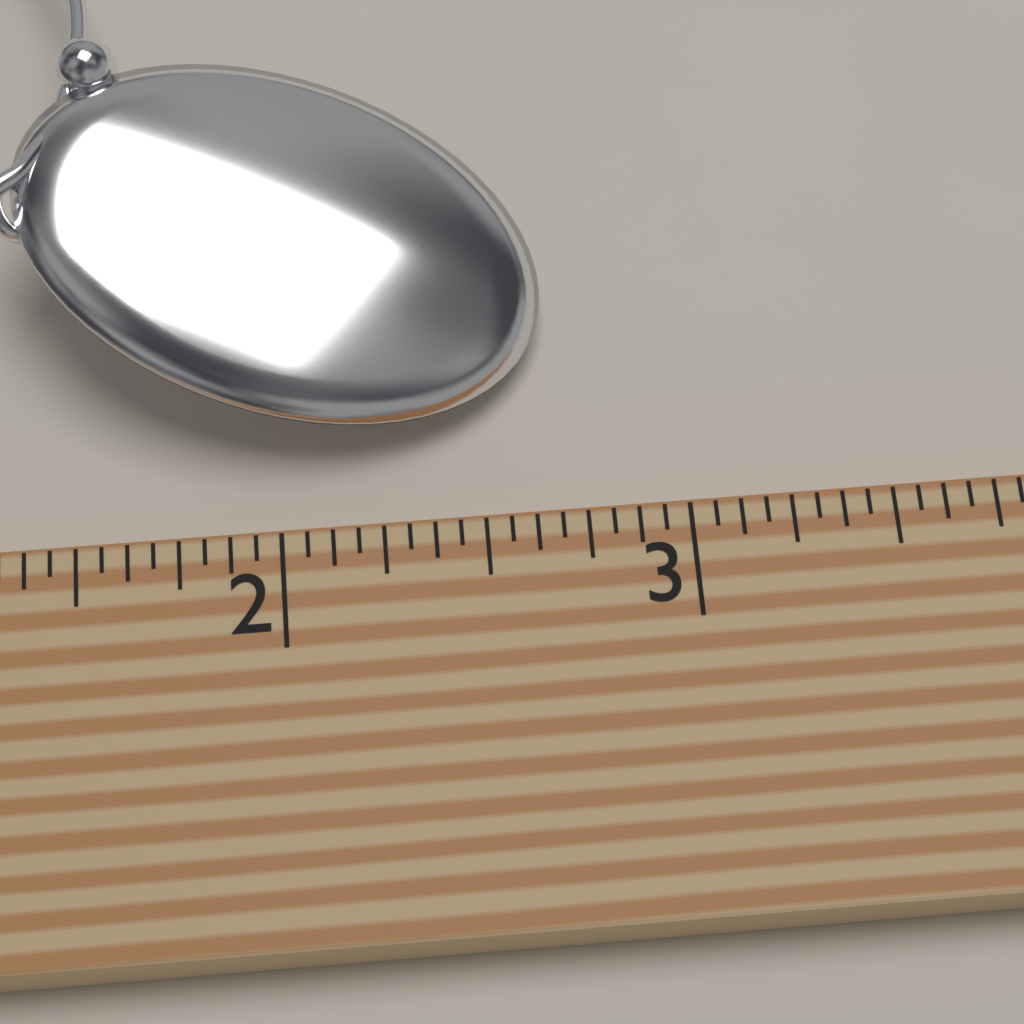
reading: 2.6875 (no unit)
